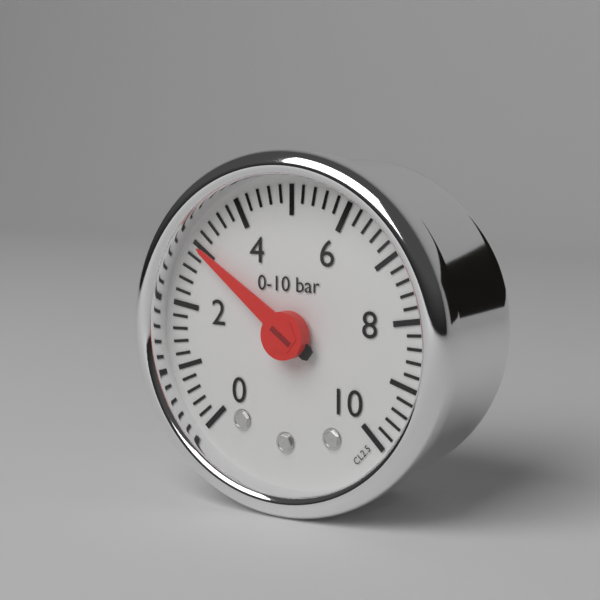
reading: 3.0 bar
